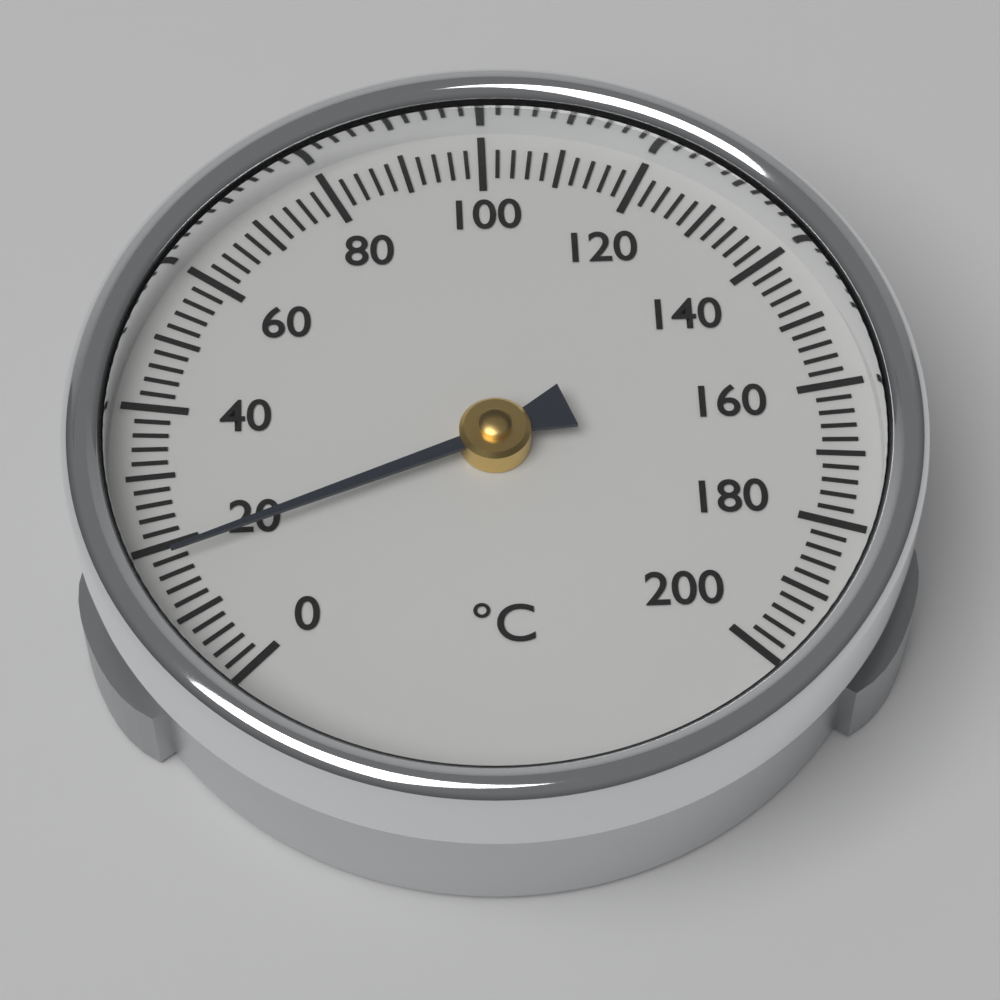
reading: 18 °C
